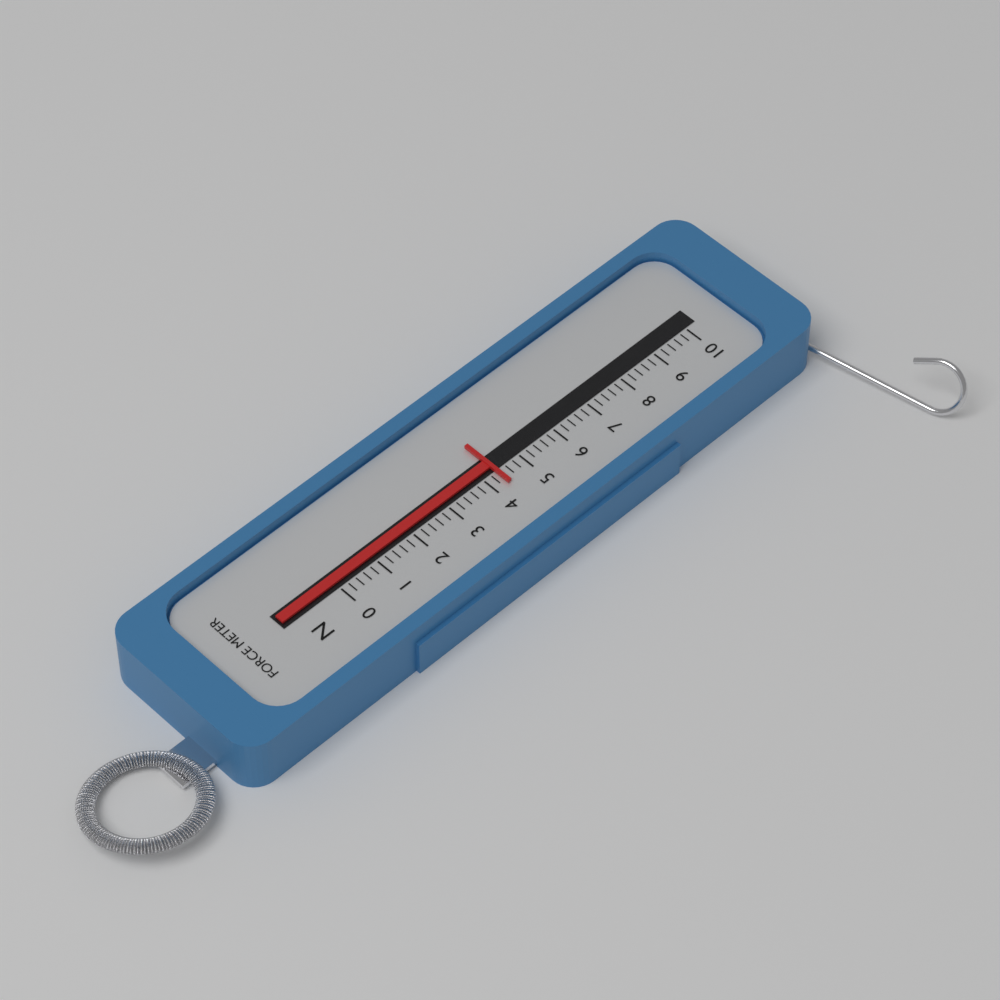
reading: 4.4 N
